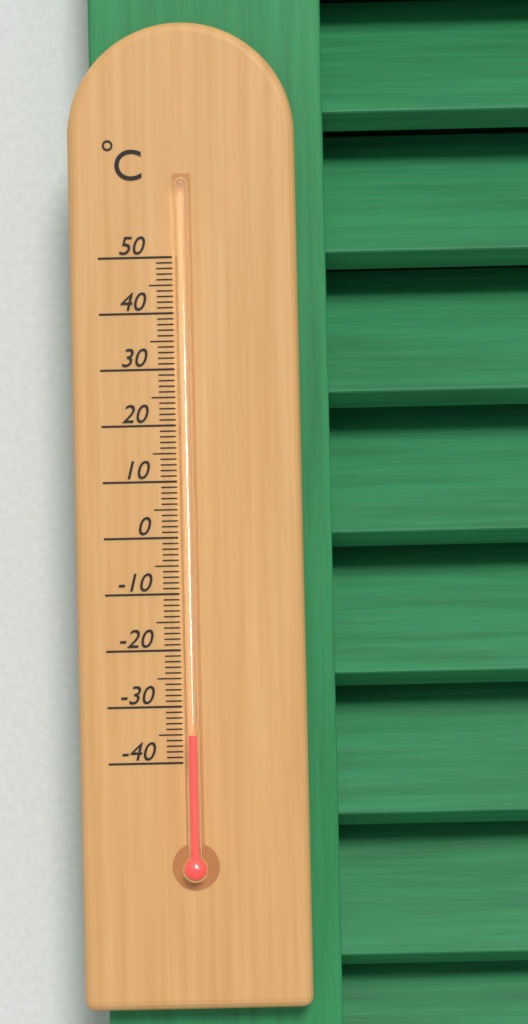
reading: -35 °C
